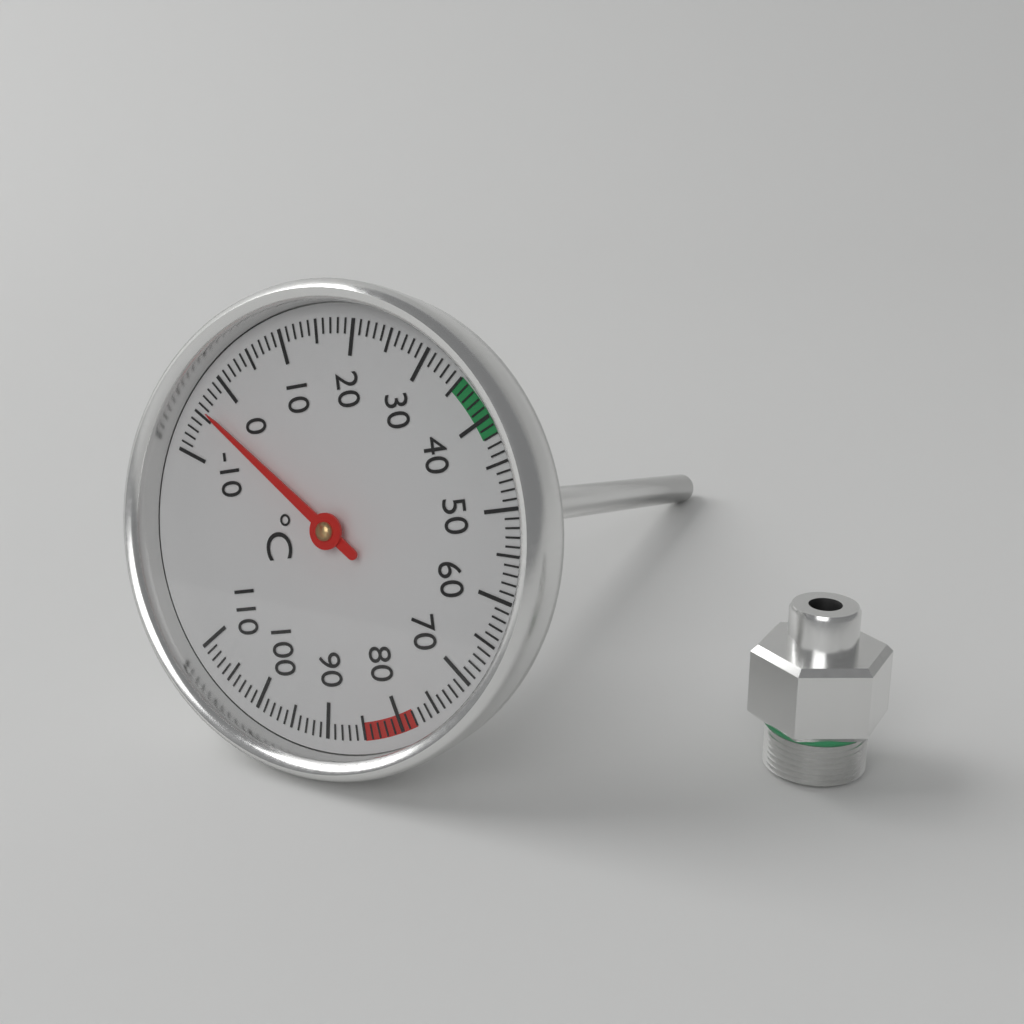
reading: -4 °C
